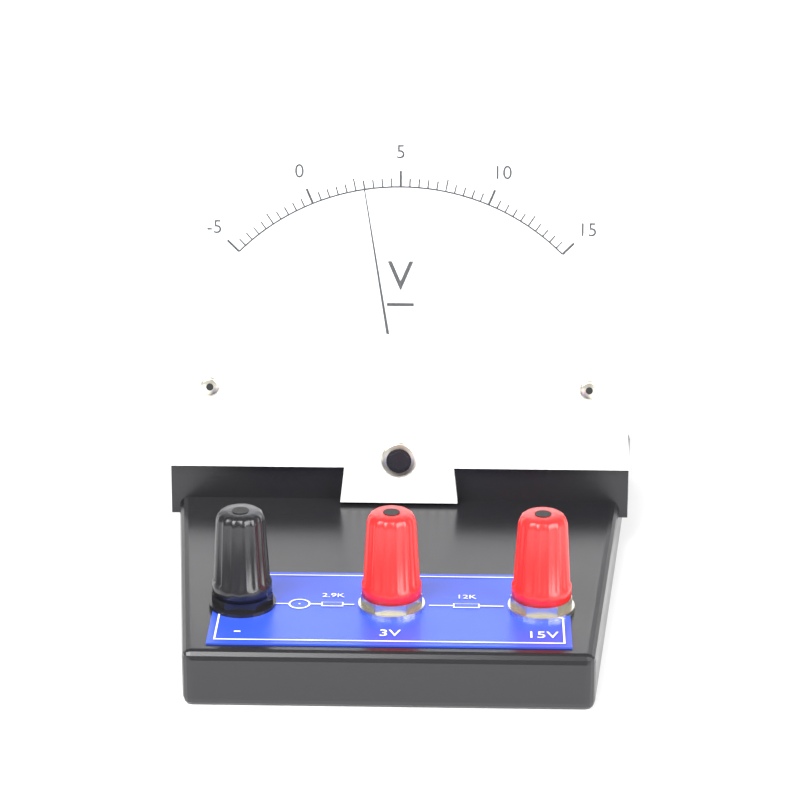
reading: 3.0 V
